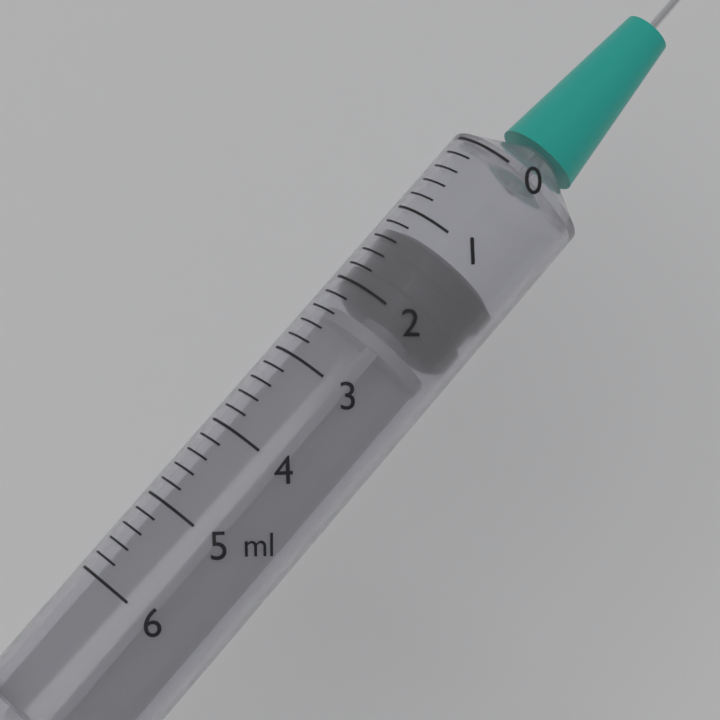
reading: 1.2 ml
